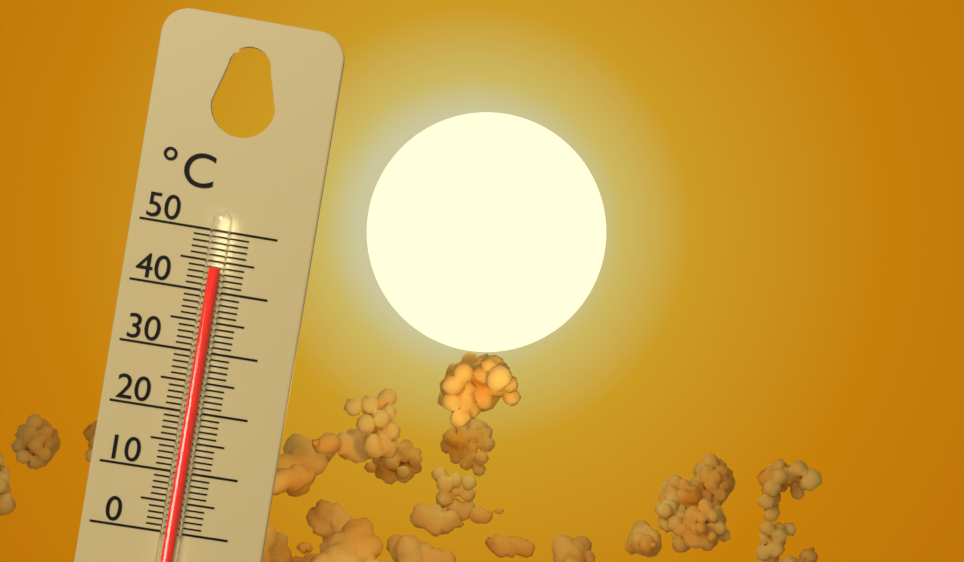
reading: 44 °C
